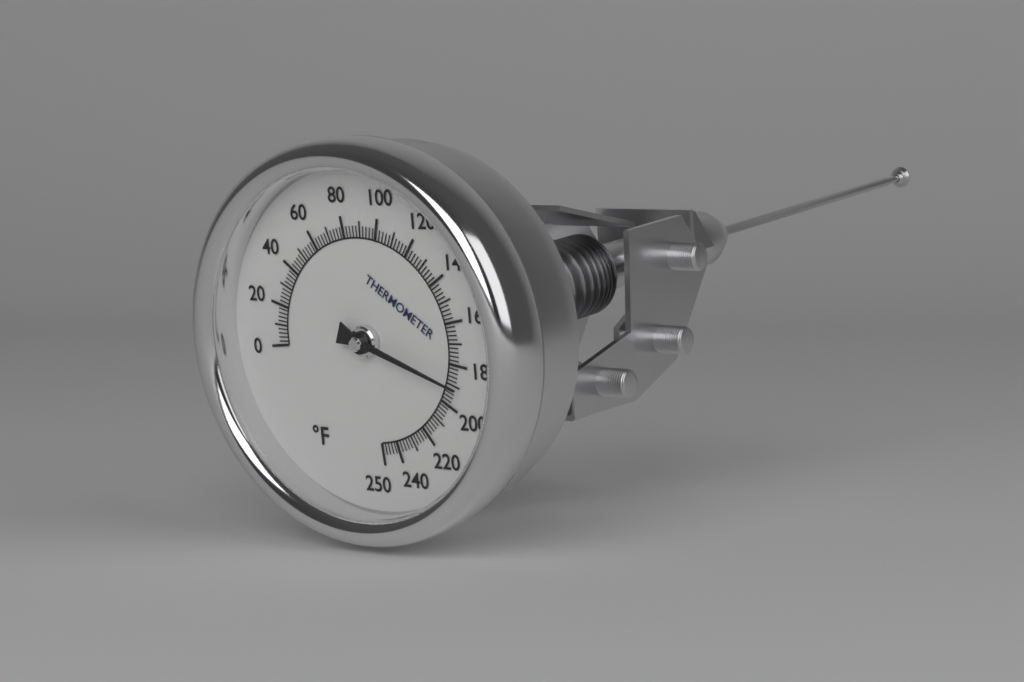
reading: 190 °F
